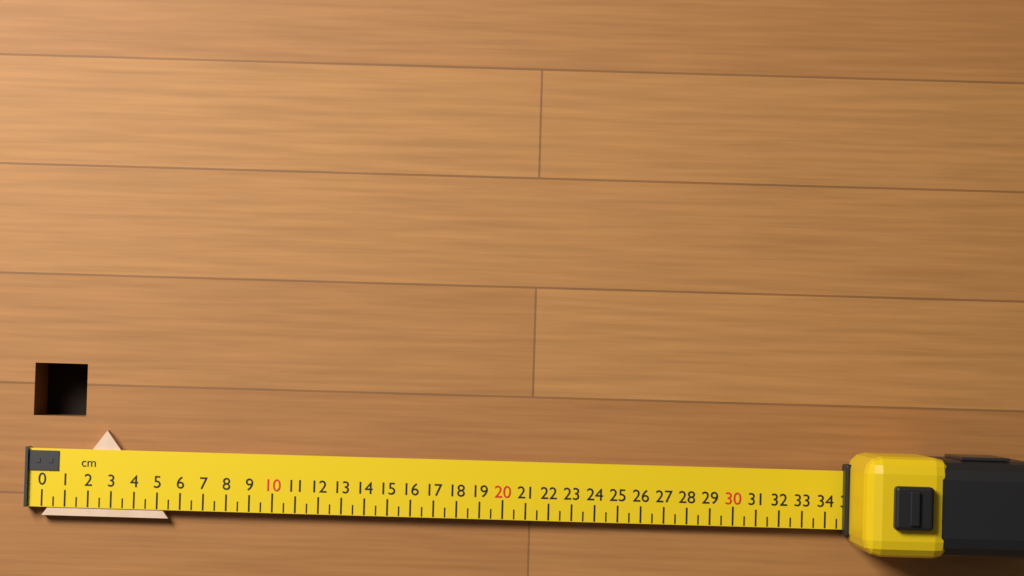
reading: 5.5 cm
